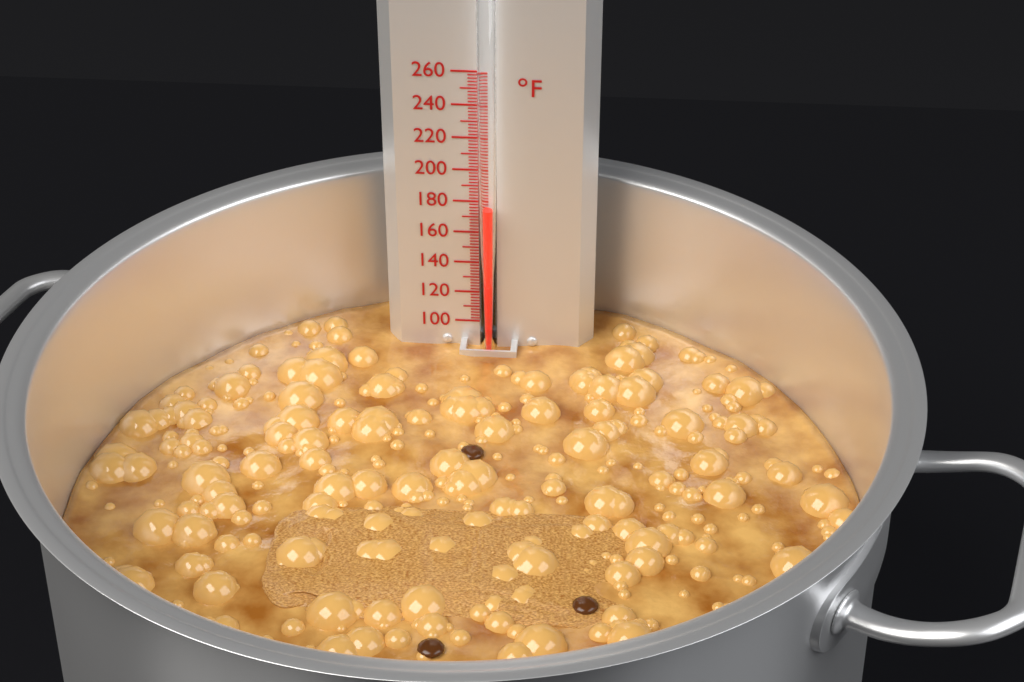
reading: 178 °F
